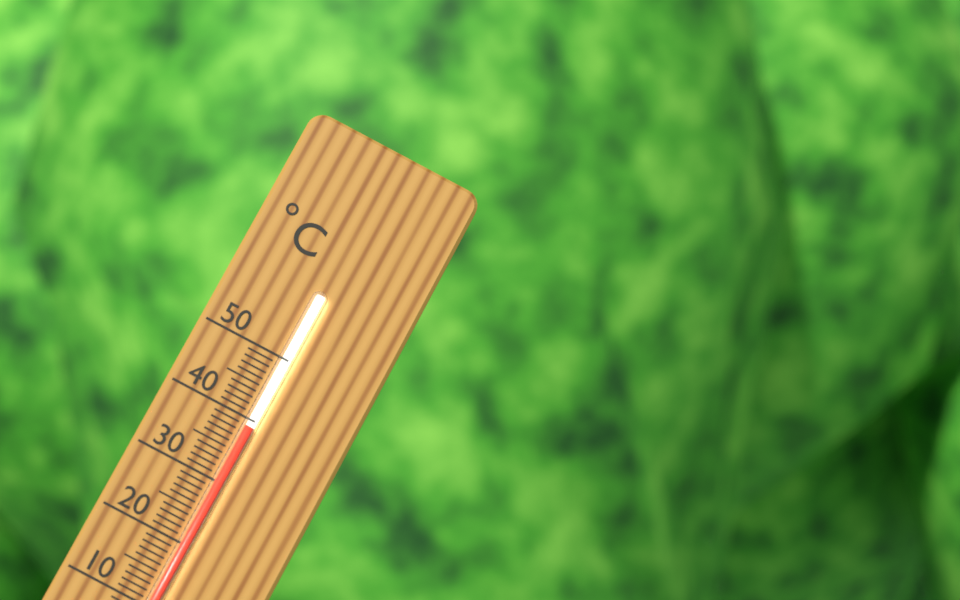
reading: 39 °C
